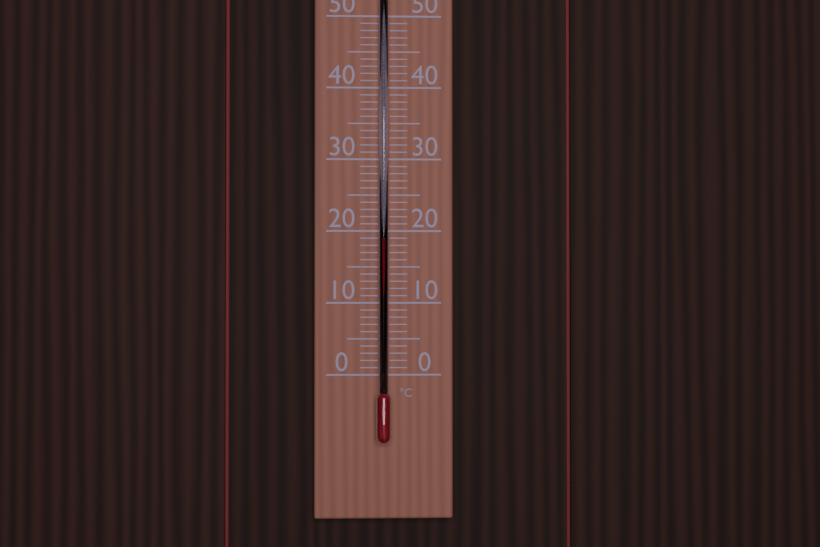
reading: 19 °C
